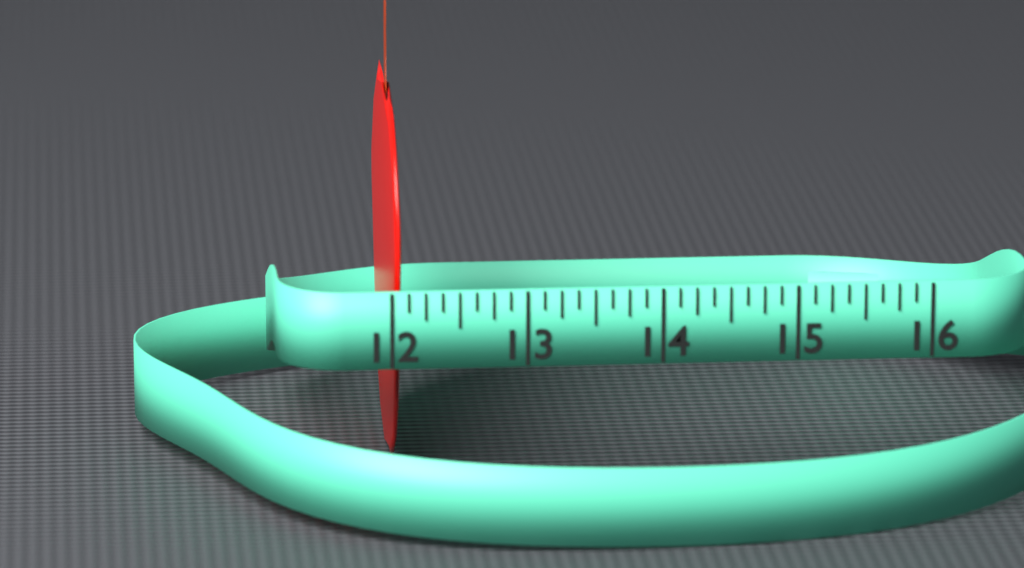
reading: 12.125 (no unit)
